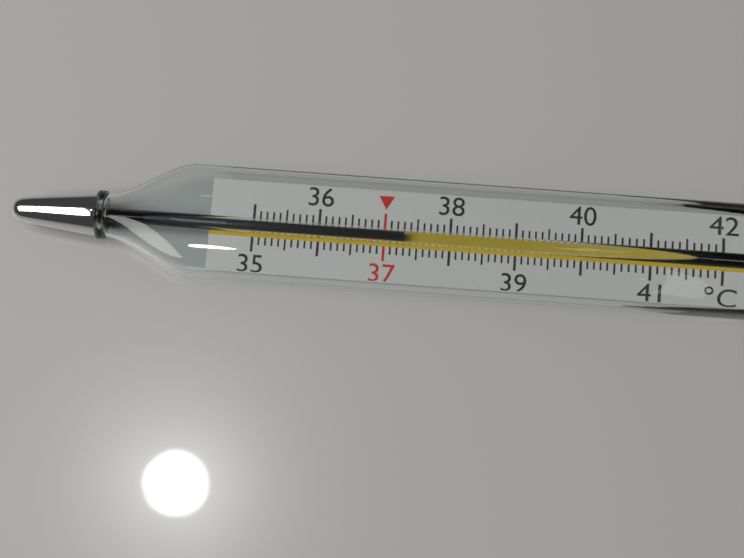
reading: 37.3 °C
